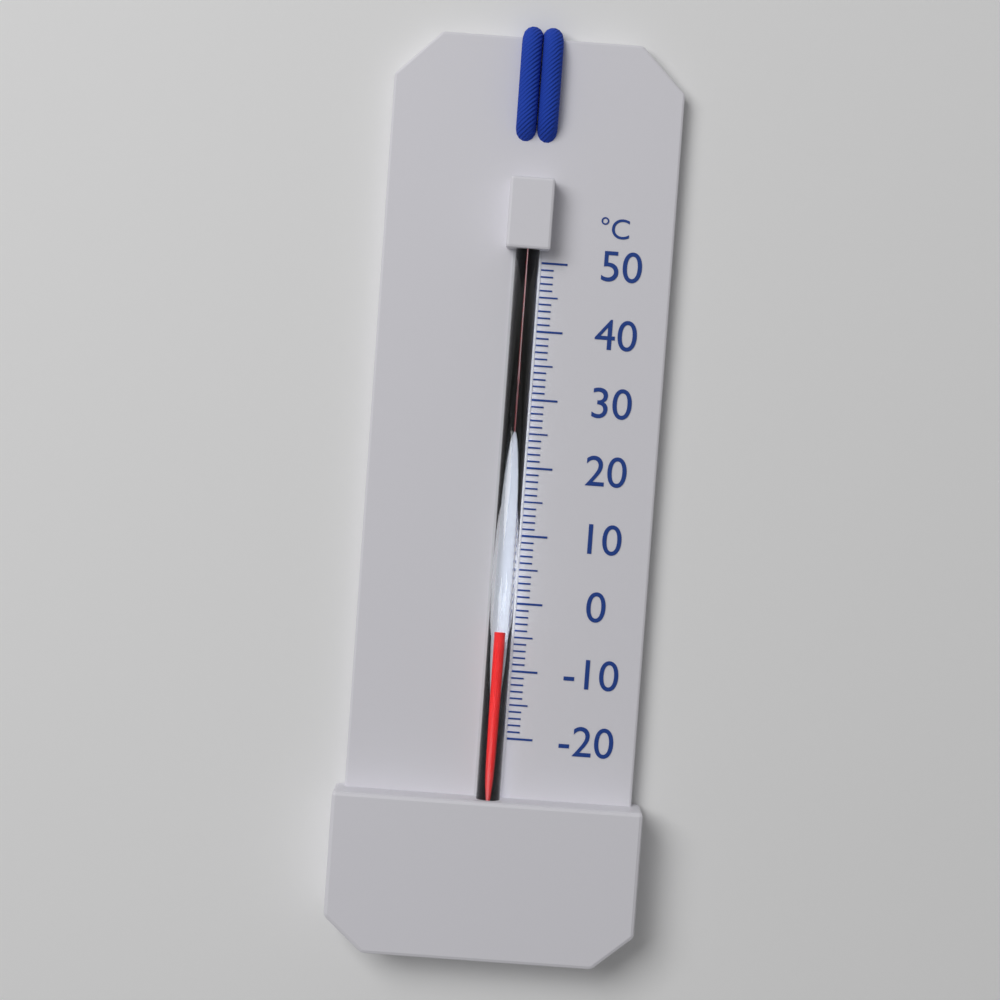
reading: -4 °C
